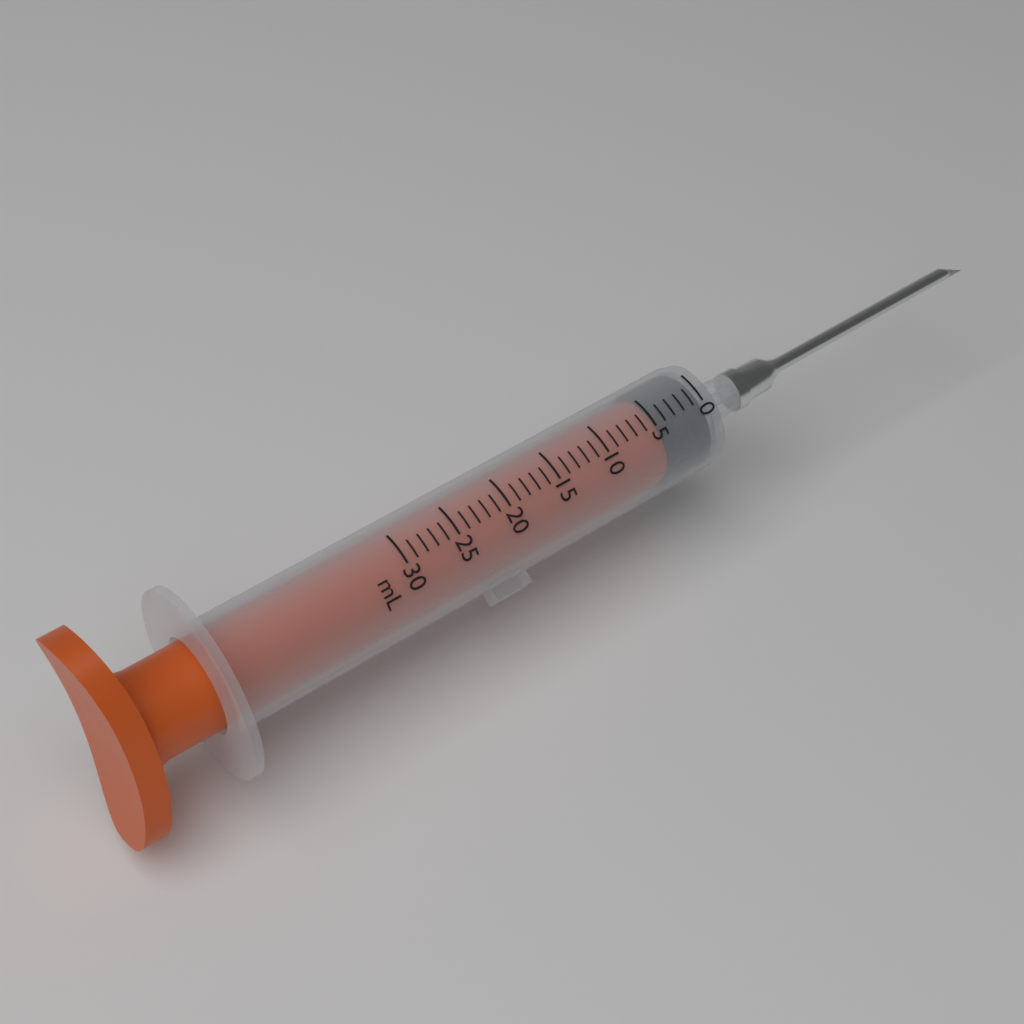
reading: 0 mL
